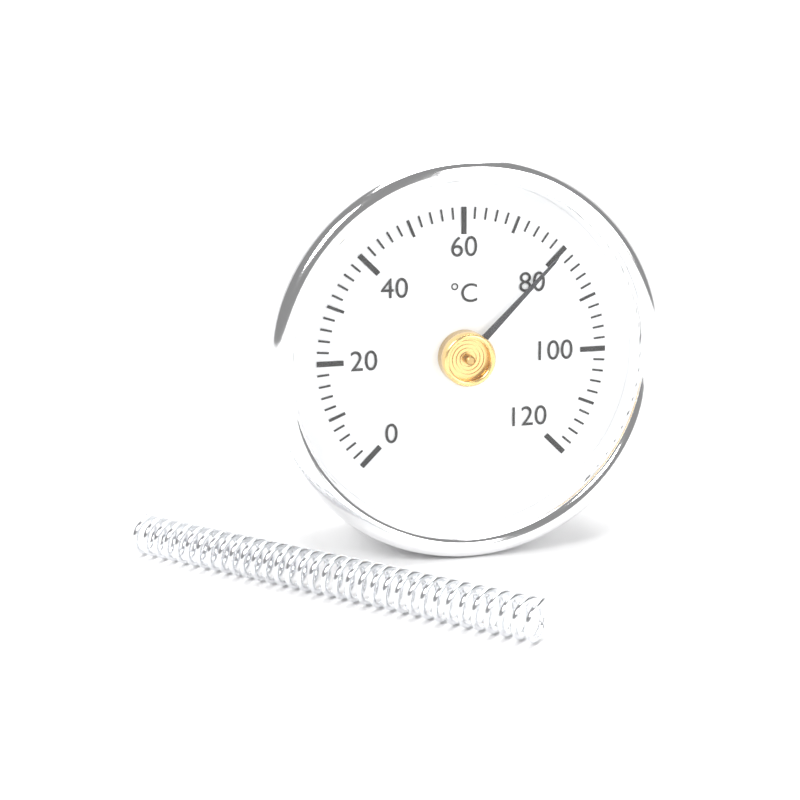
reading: 80 °C
